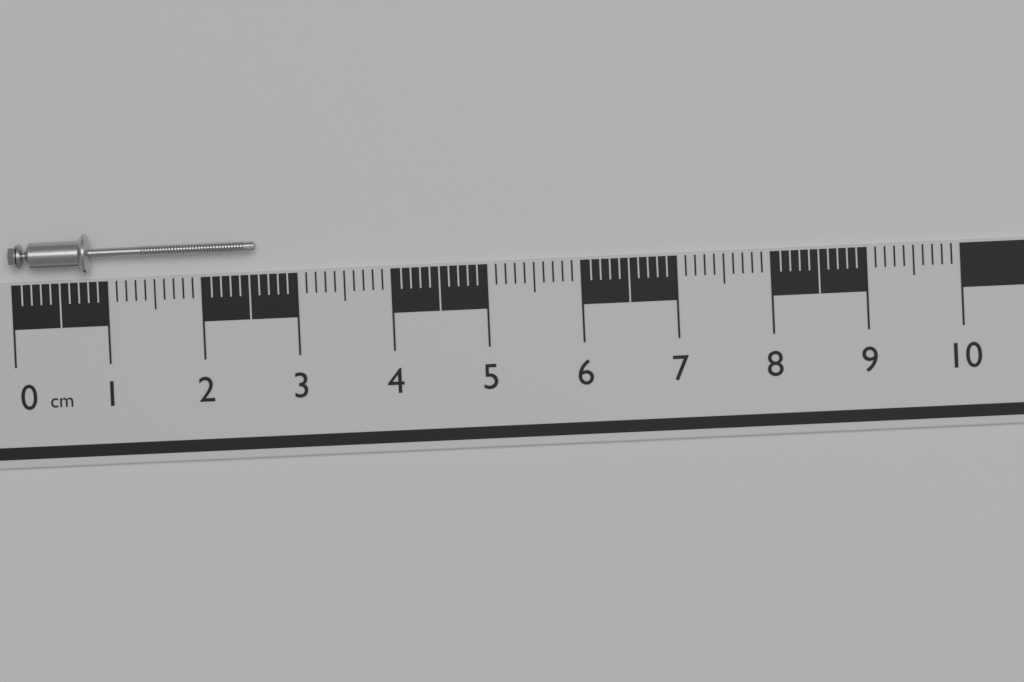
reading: 2.6 cm
